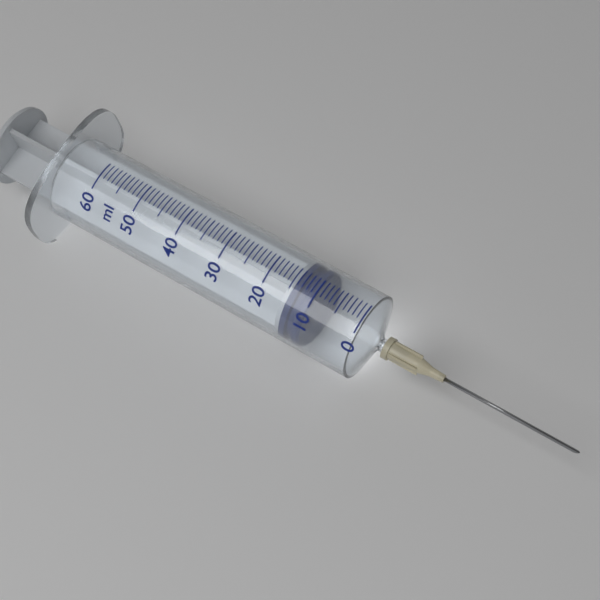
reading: 10 ml
